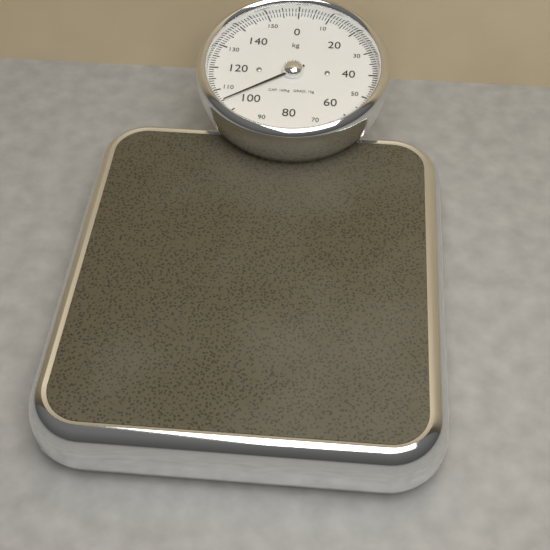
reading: 105 kg
